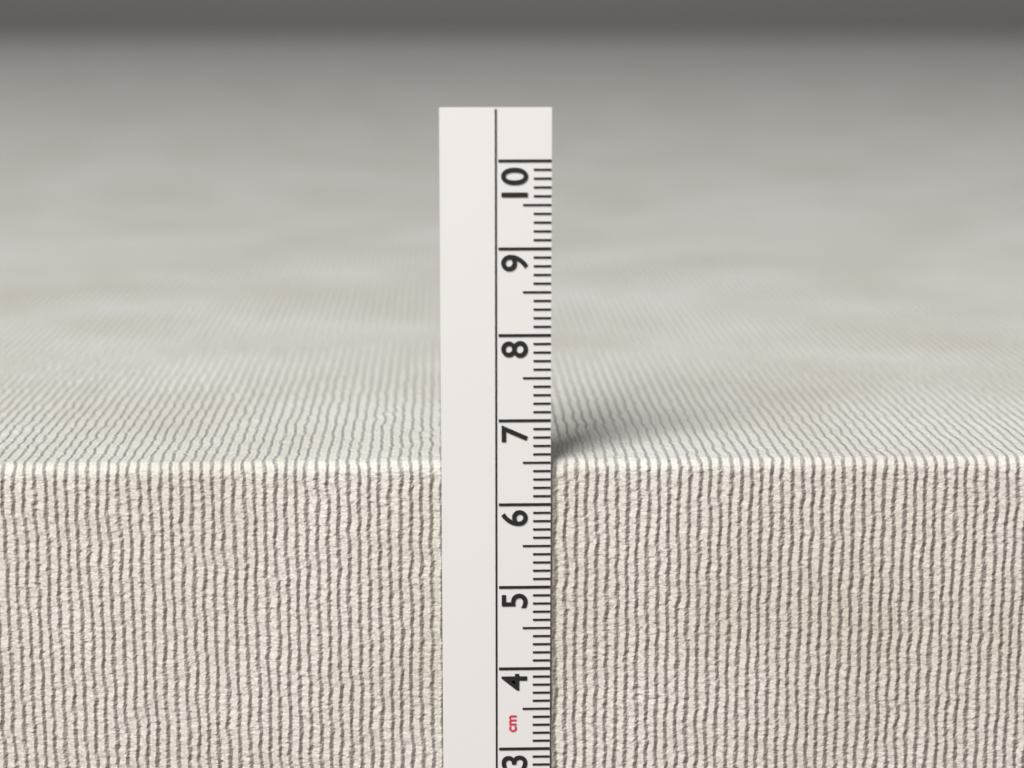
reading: 6.5 cm
